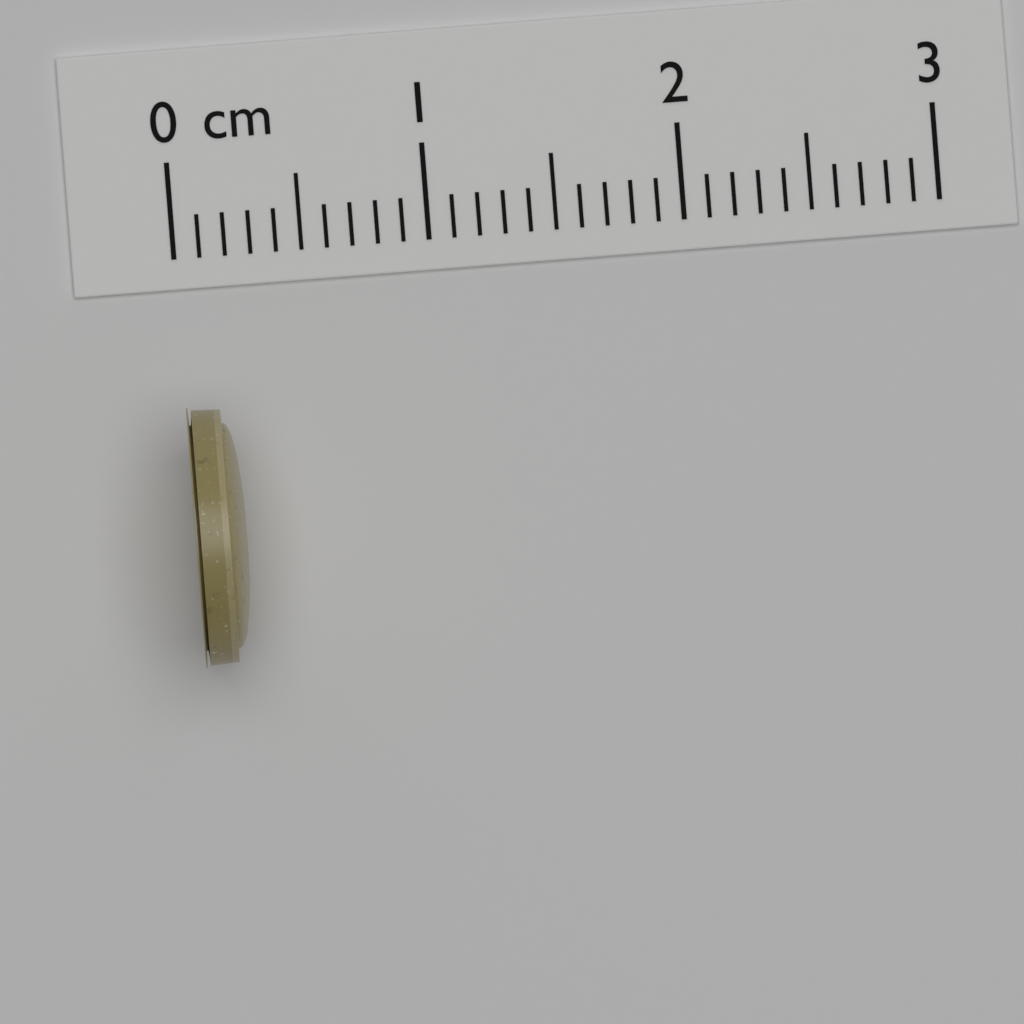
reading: 0.2 cm
